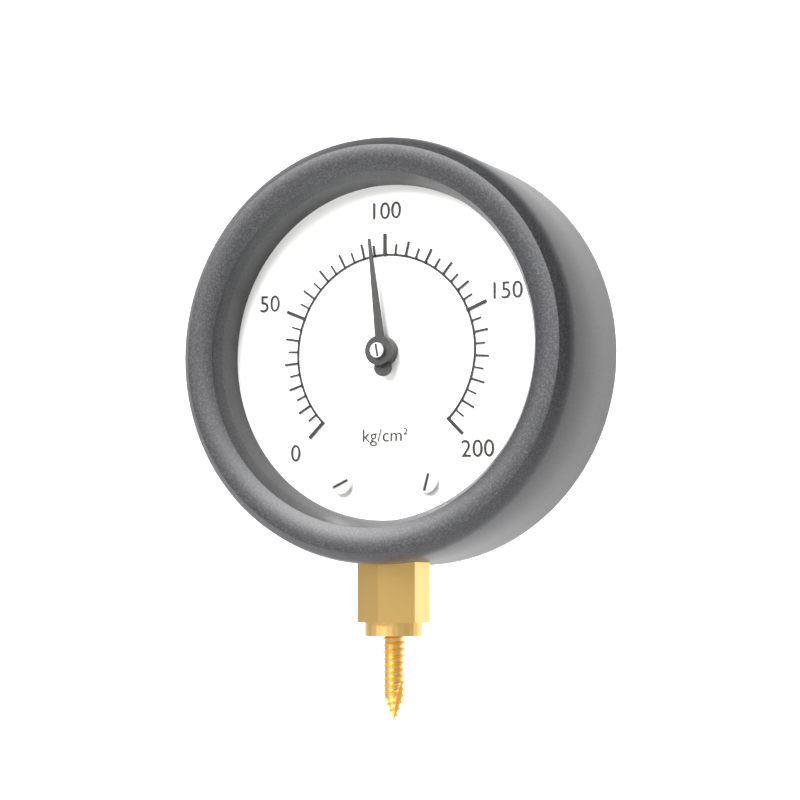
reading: 95 kg/cm²
